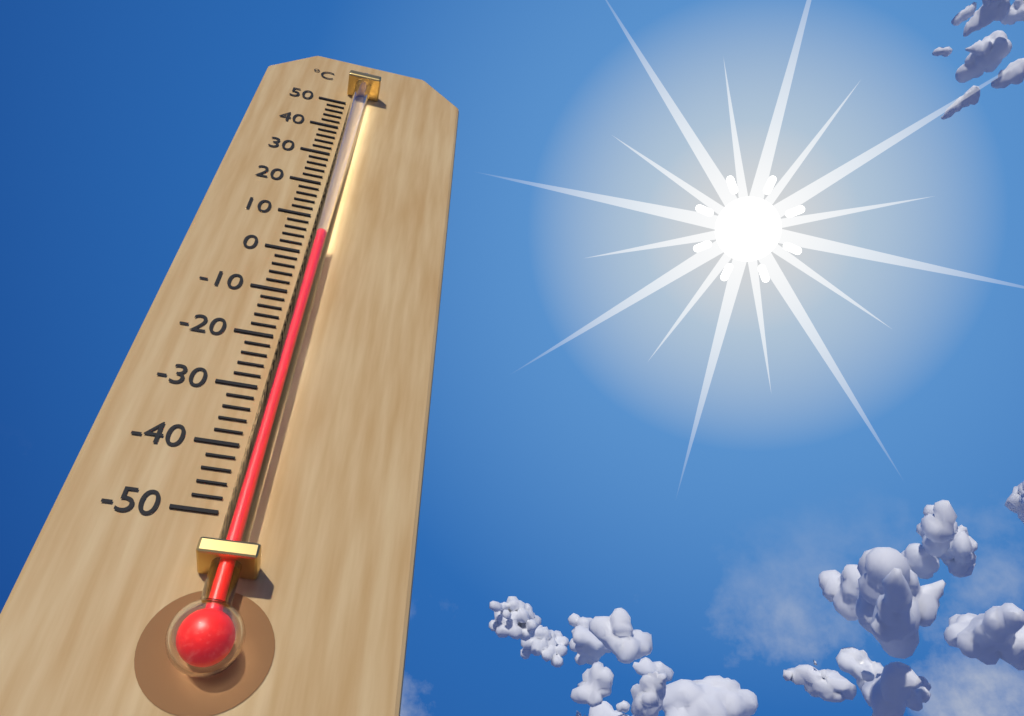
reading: 2 °C
